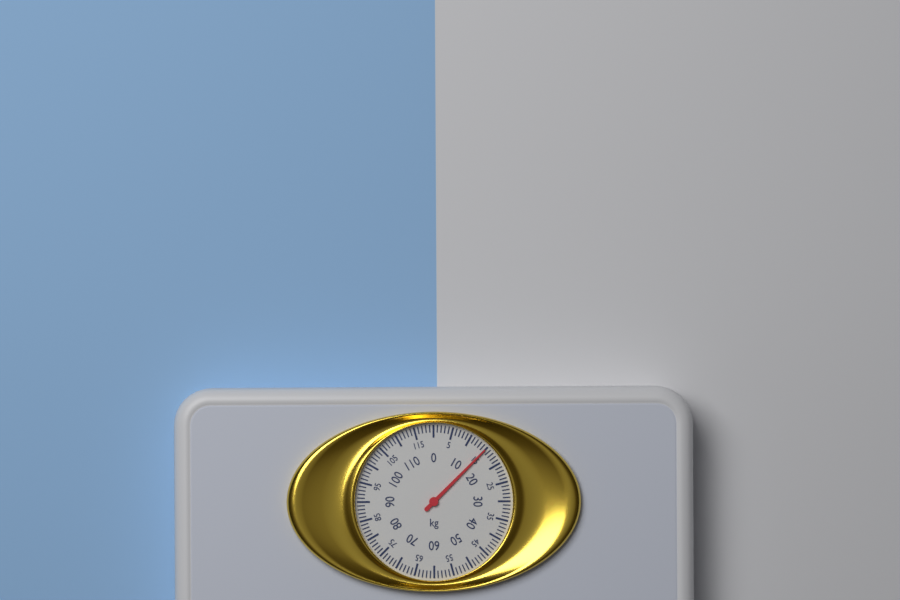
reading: 15 kg
